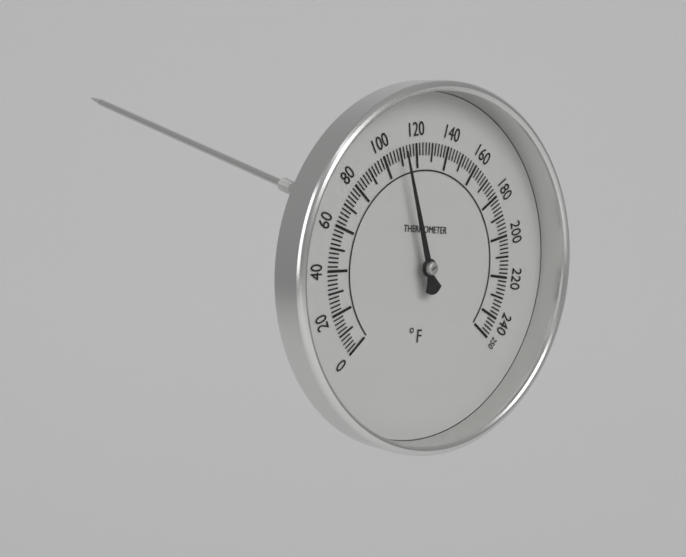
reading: 110 °F
